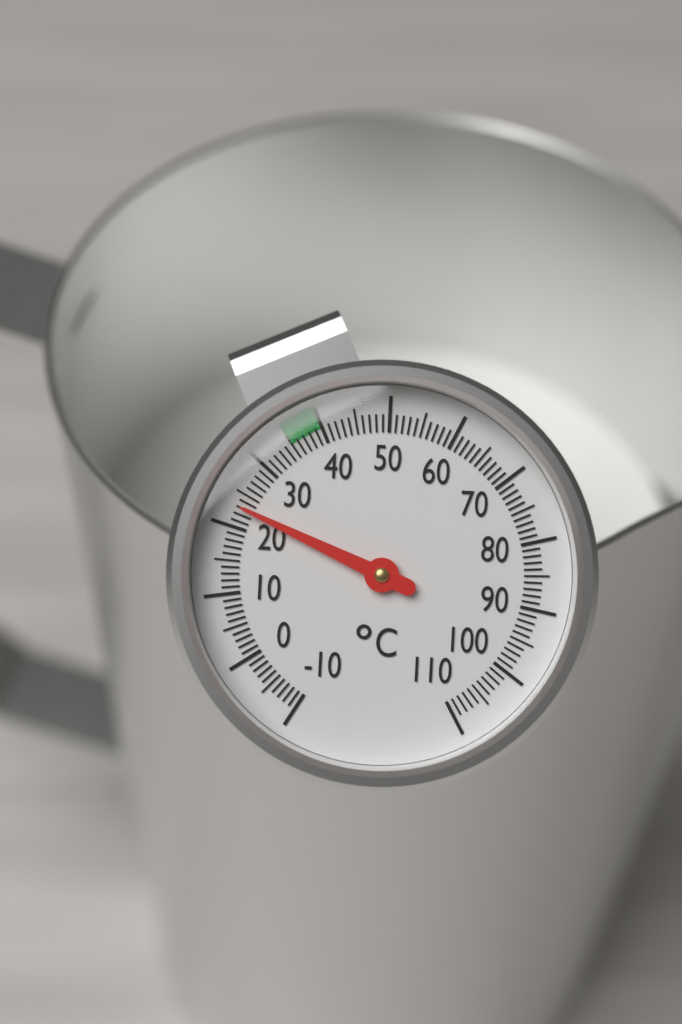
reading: 23 °C
